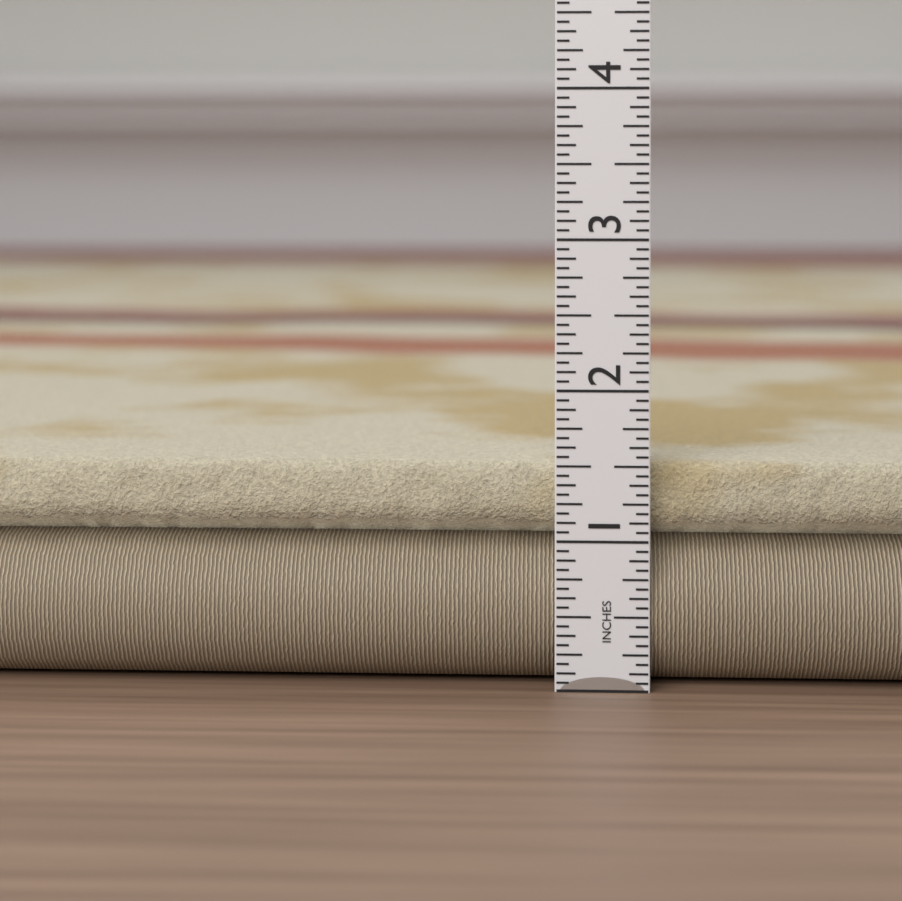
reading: 1.5000 in
